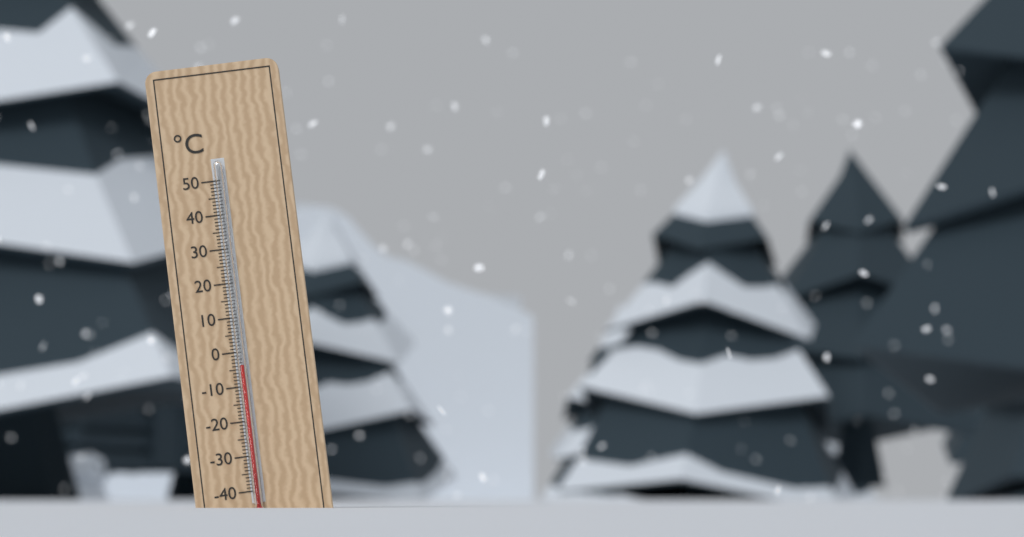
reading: -4 °C
